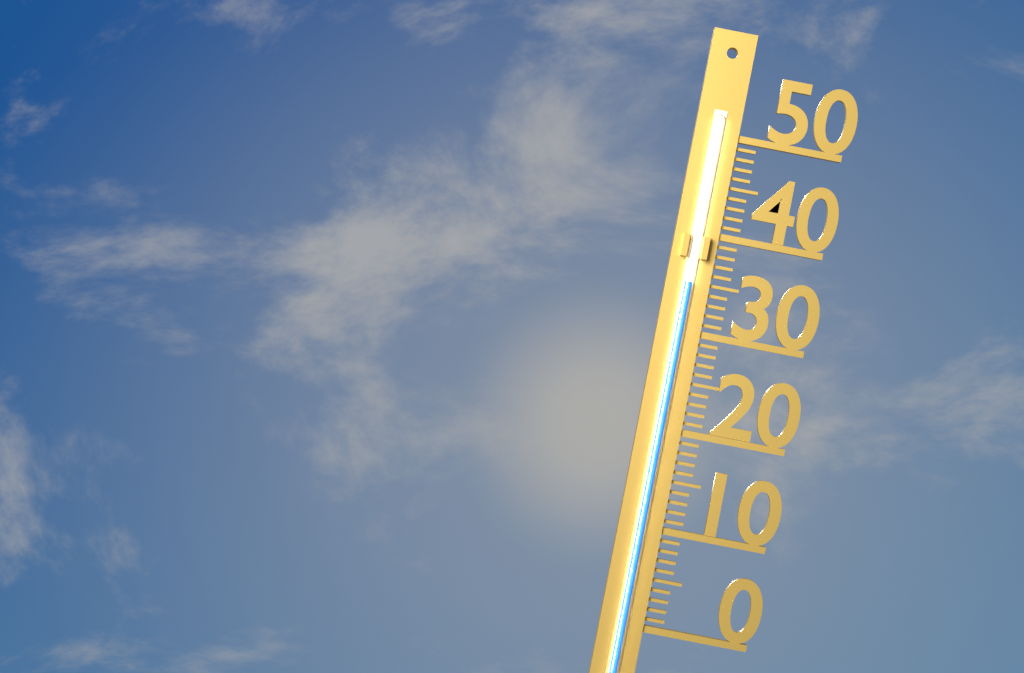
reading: 35 (no unit)
